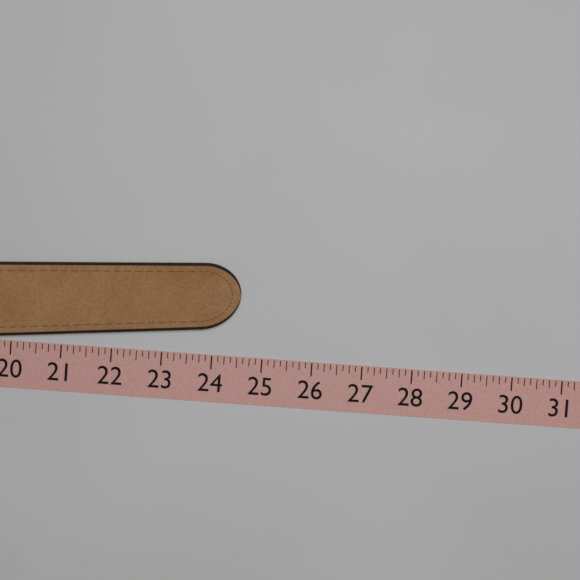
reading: 24.500 (no unit)
